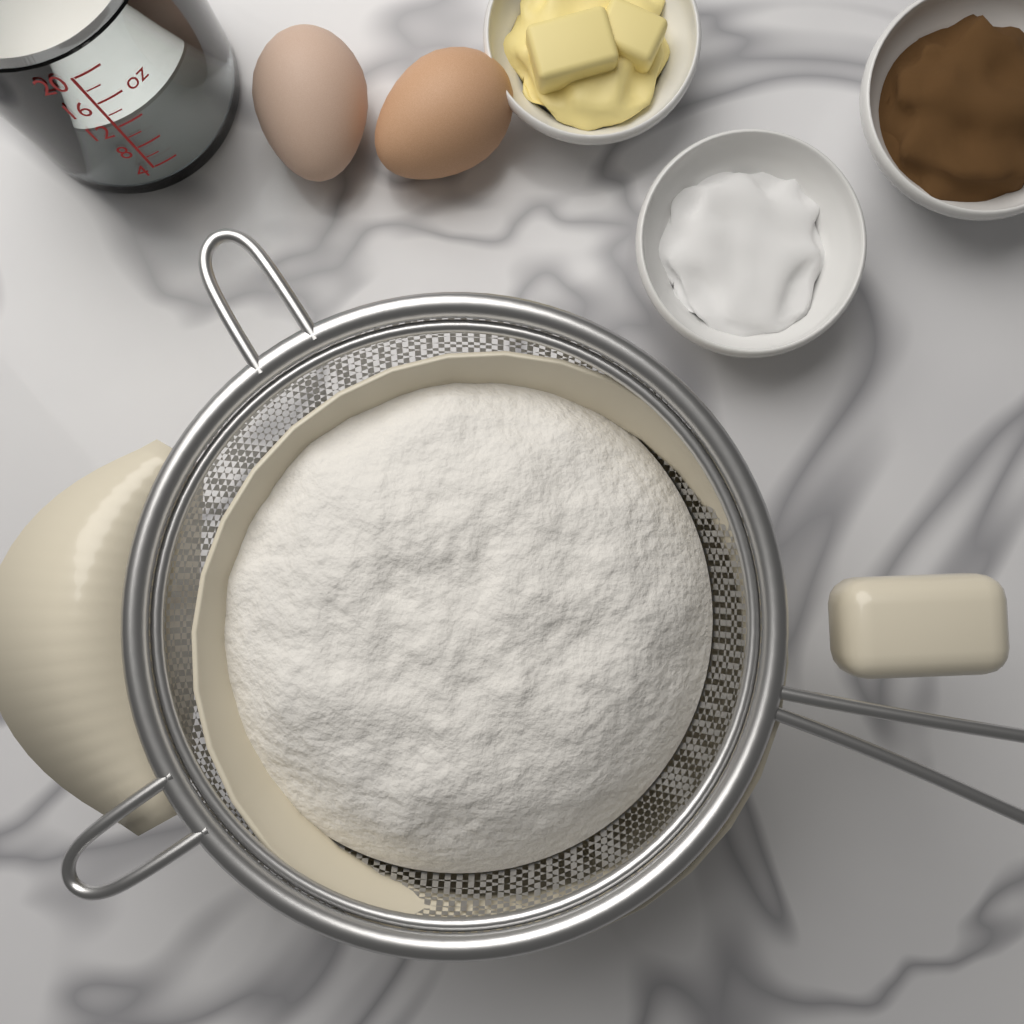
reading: 12 oz
